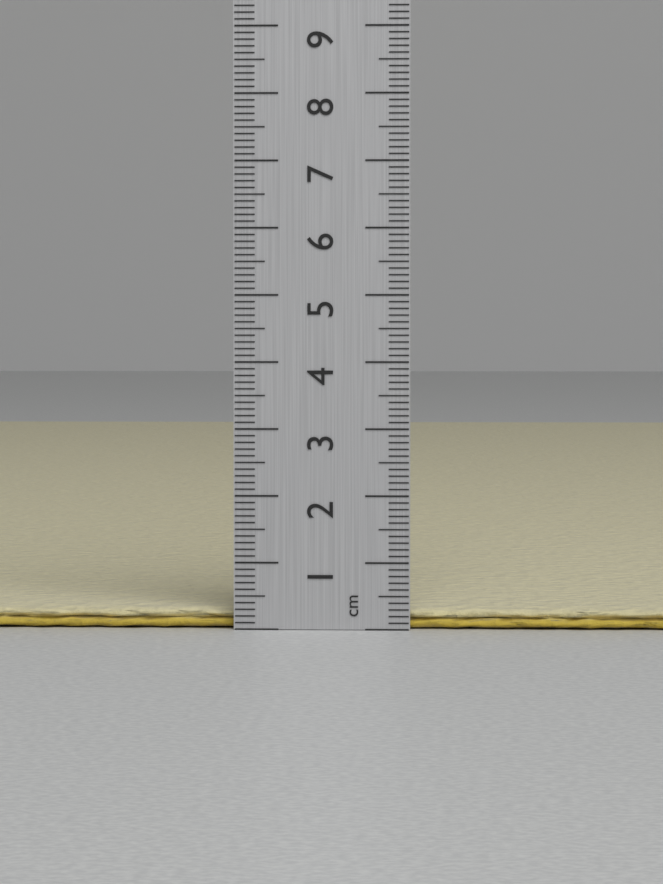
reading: 0.3 cm
